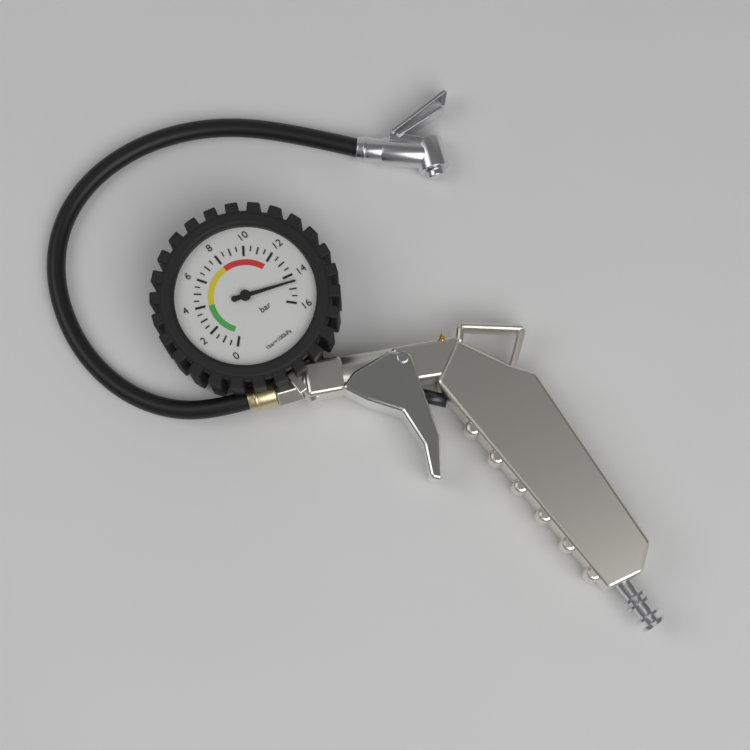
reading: 14.5 bar
